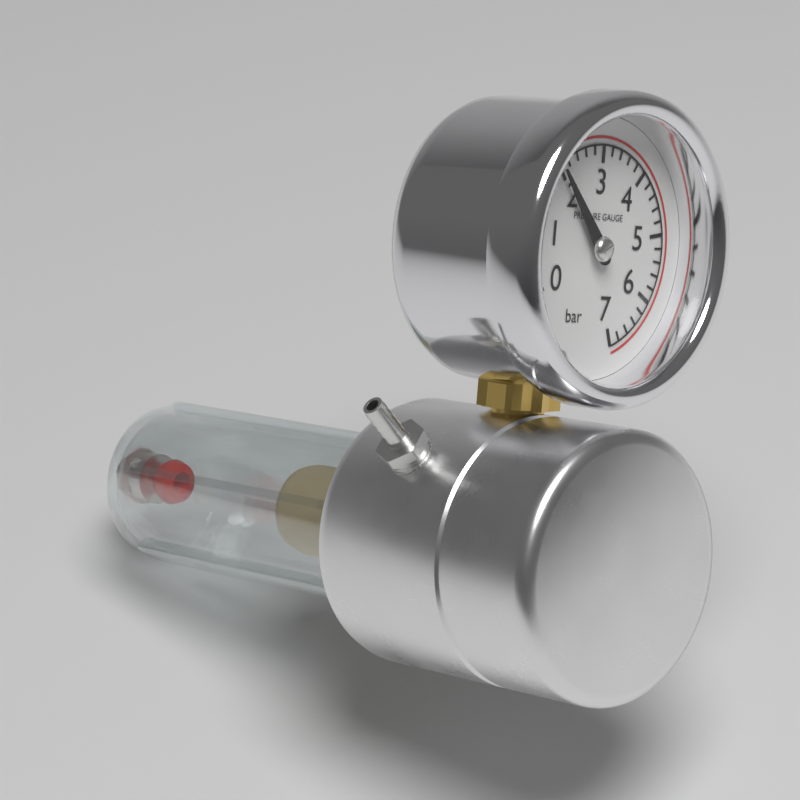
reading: 2.0 bar
